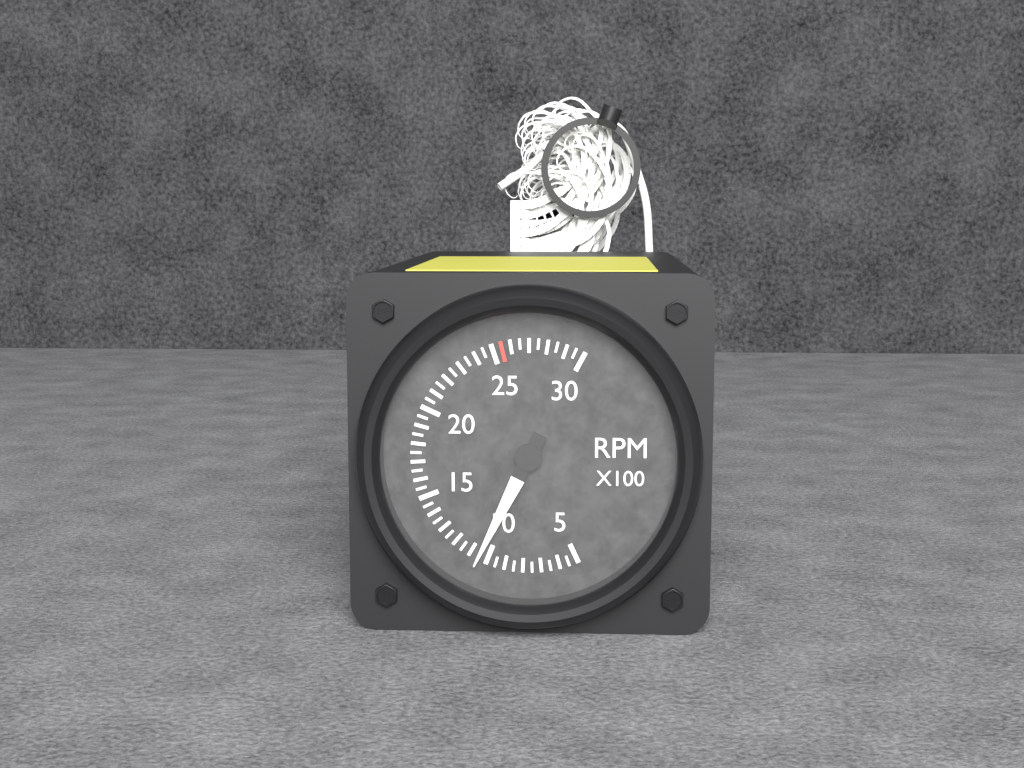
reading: 1050 RPM
